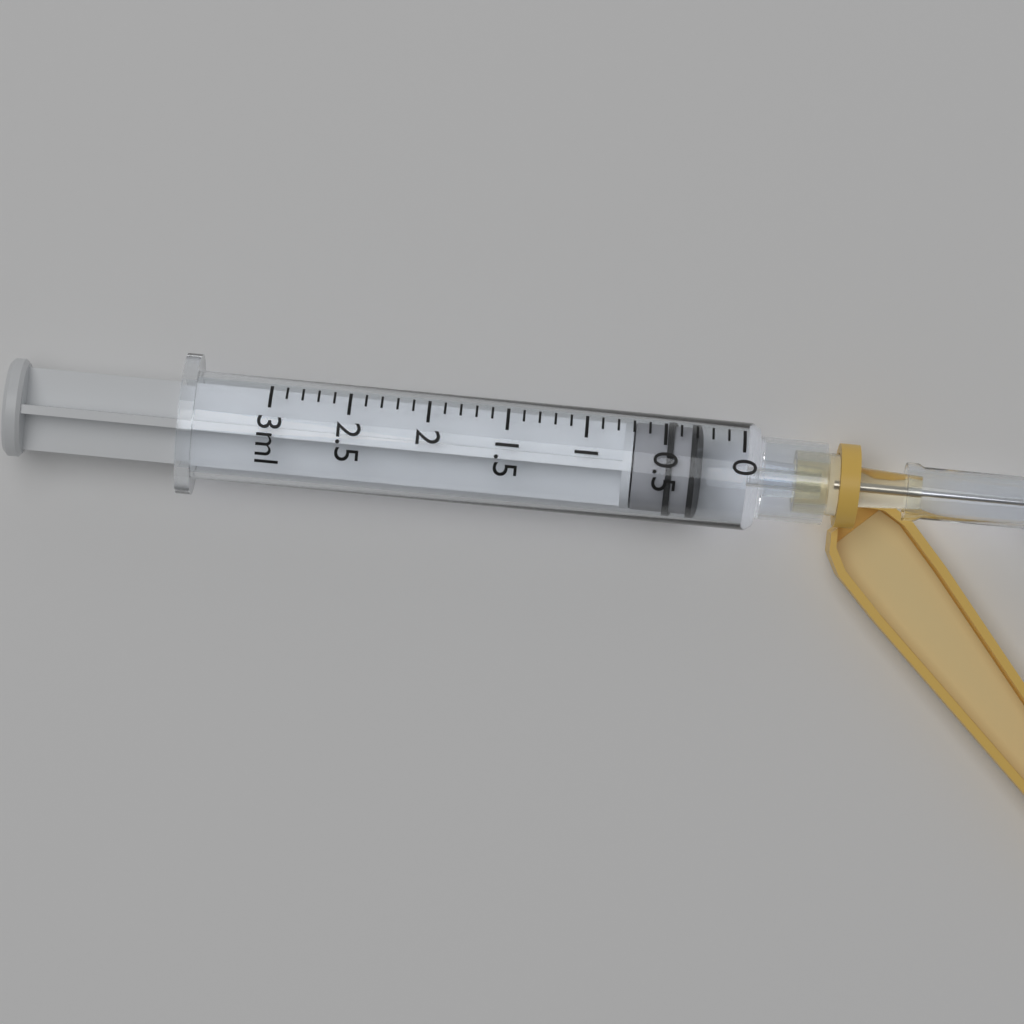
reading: 0.3 ml
